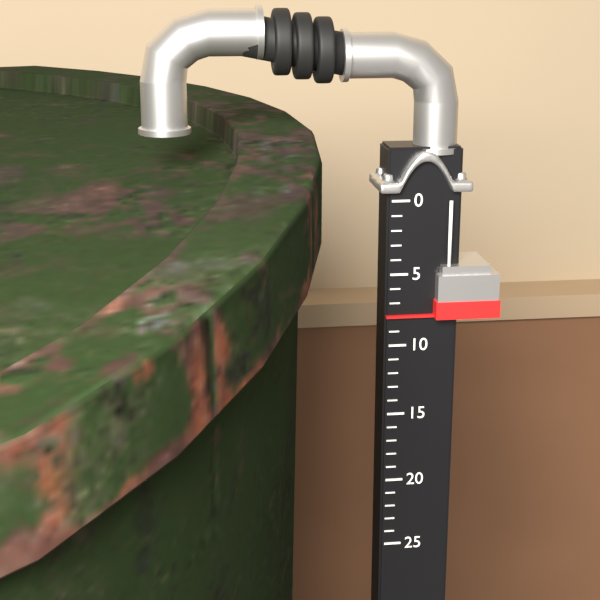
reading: 8 (no unit)
